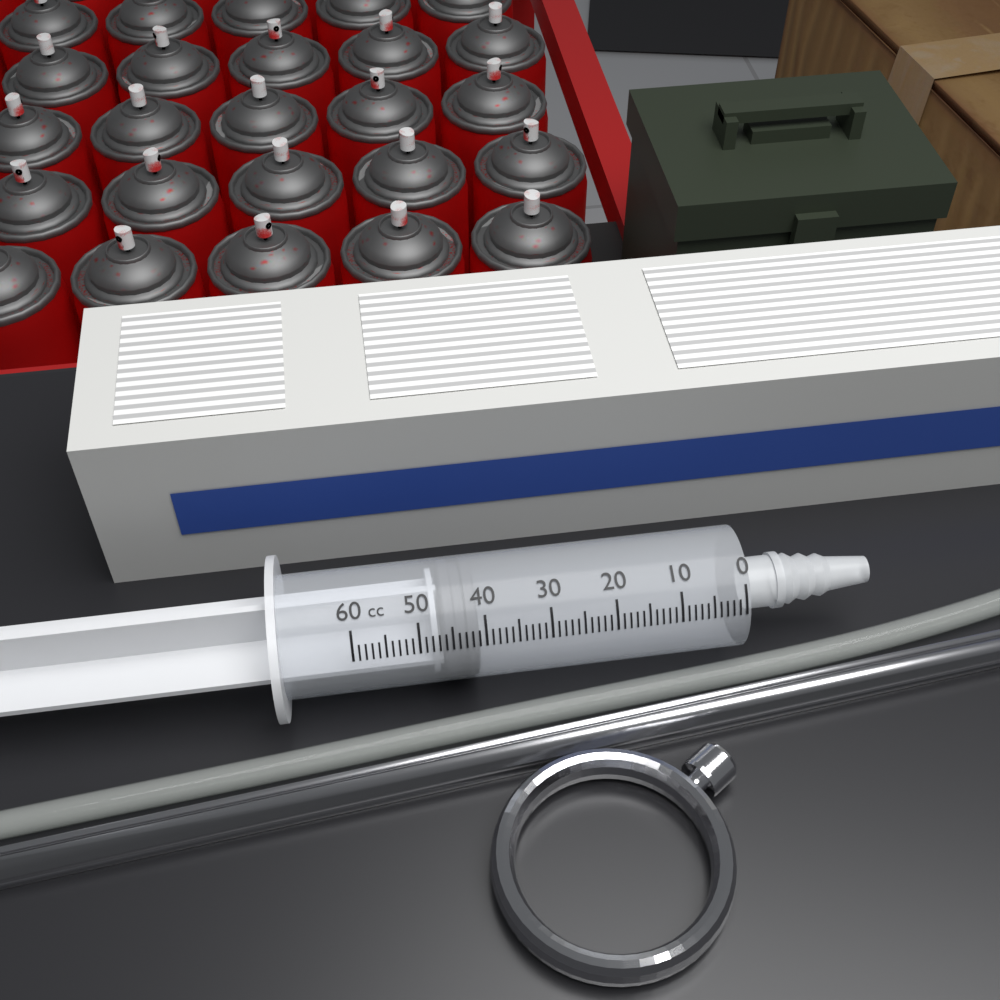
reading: 41 cc
